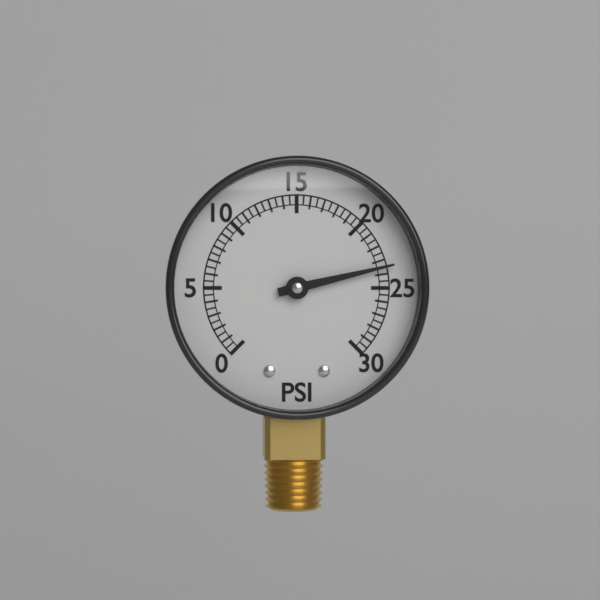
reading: 23.5 psi
